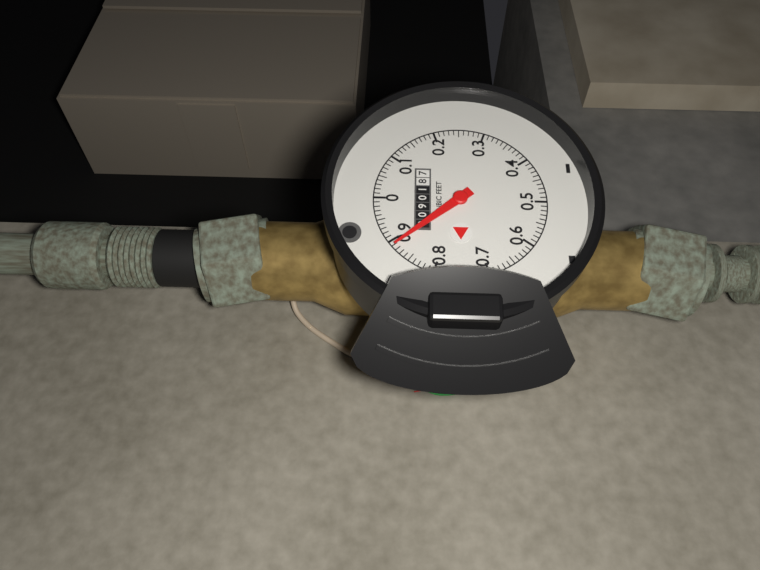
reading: 0.89 cubic feet
